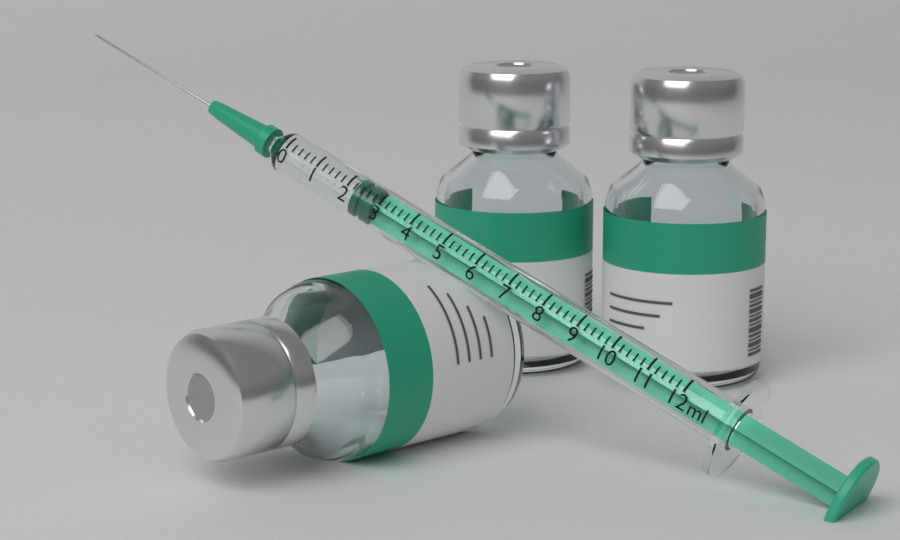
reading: 2.2 ml
